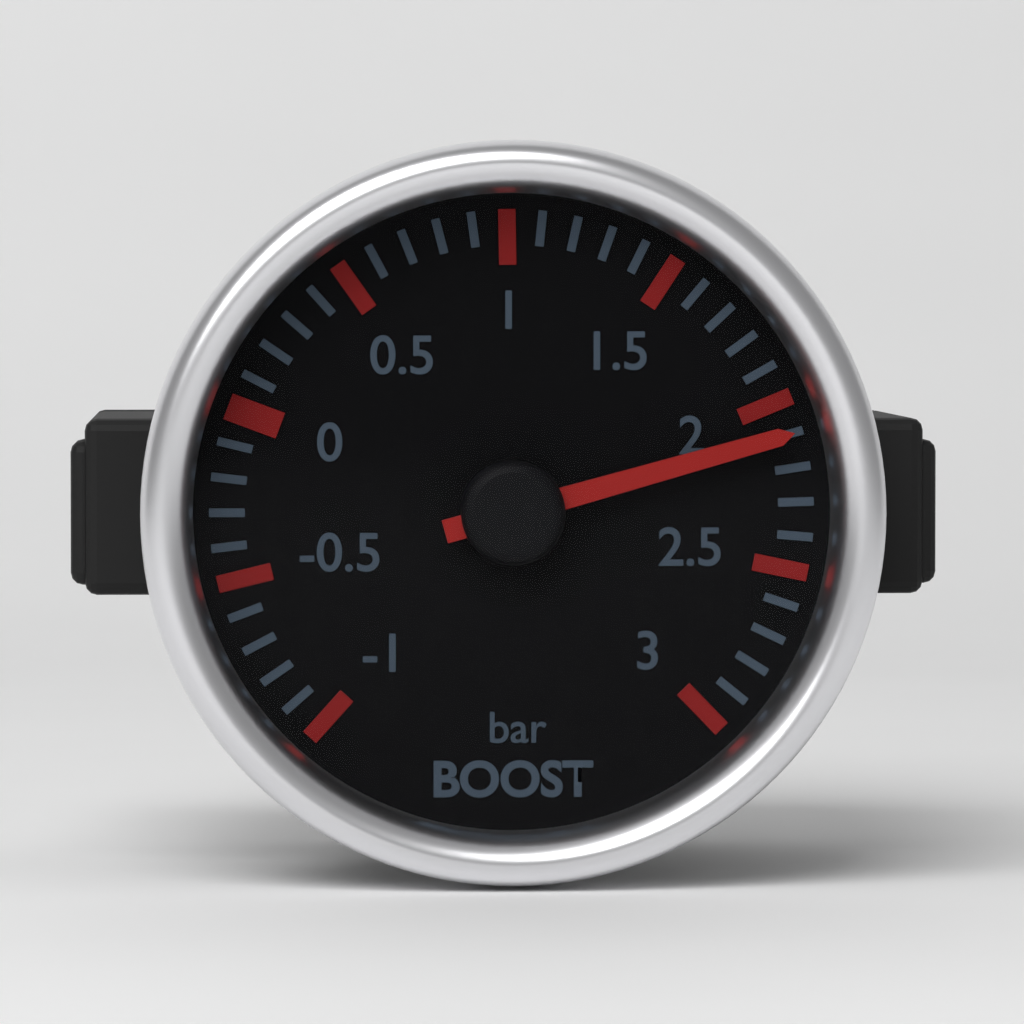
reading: 2.1 bar
